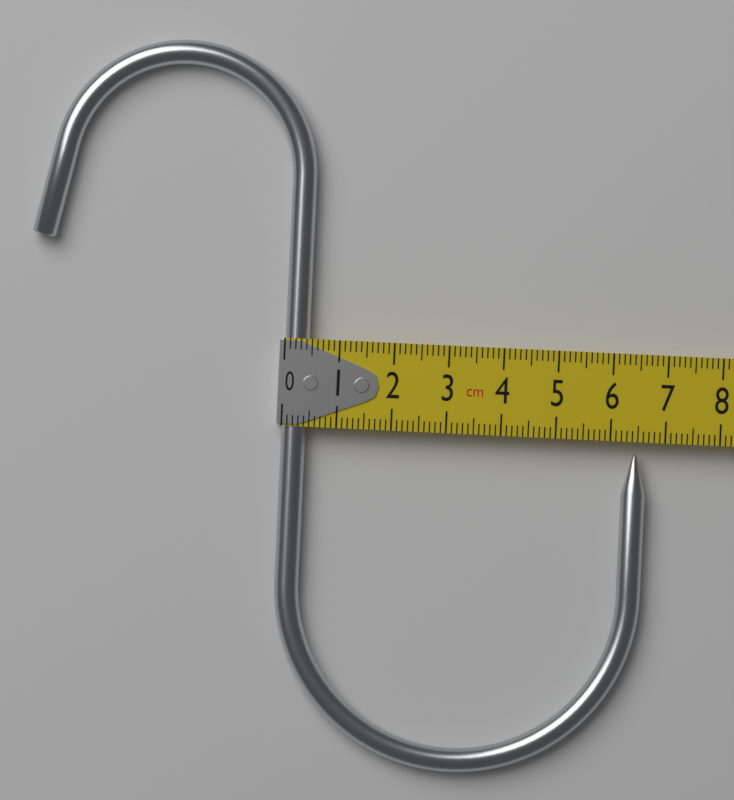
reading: 6.7 cm
